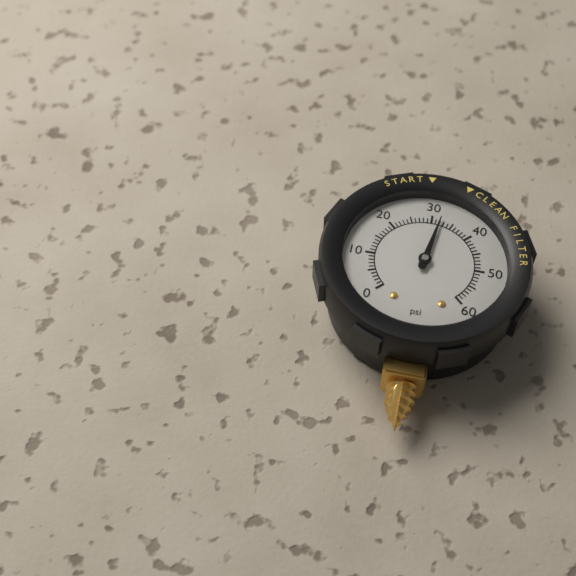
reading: 32 psi
